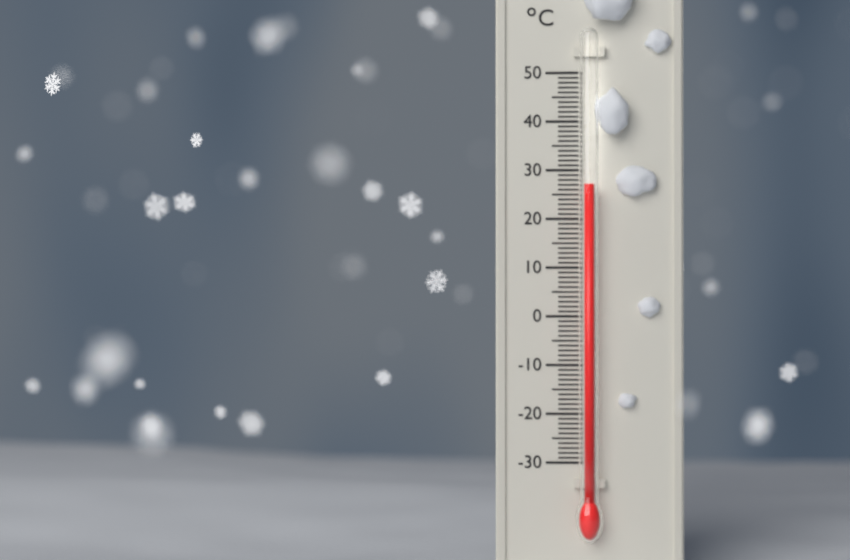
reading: 27 °C
